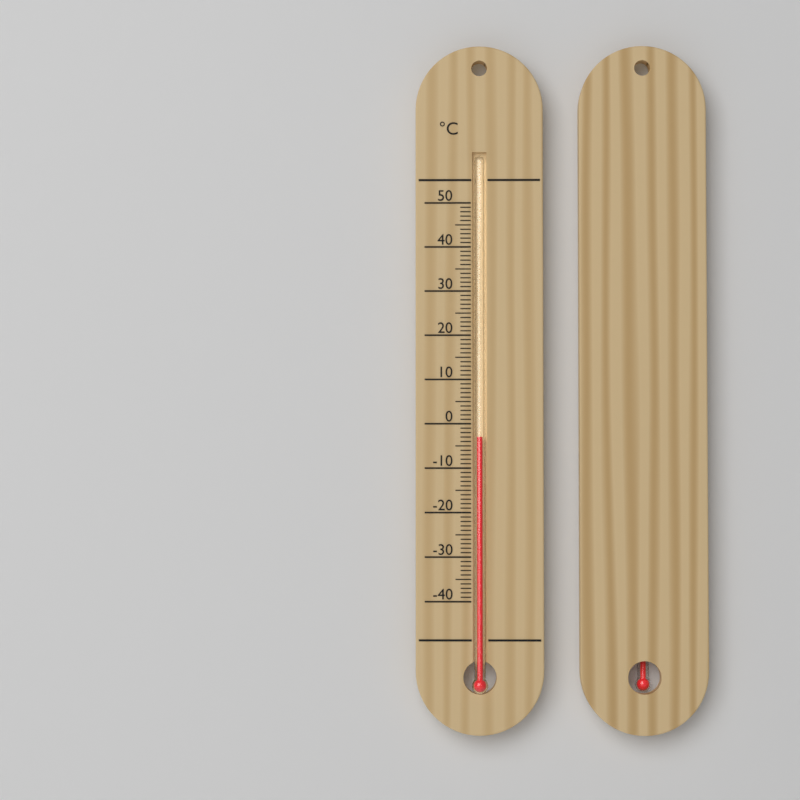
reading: -3 °C
